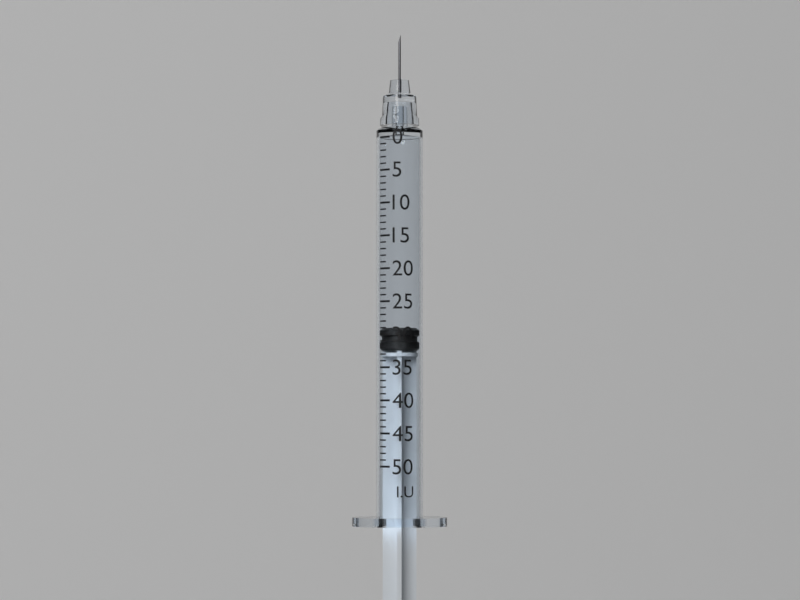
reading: 29 I.U.
